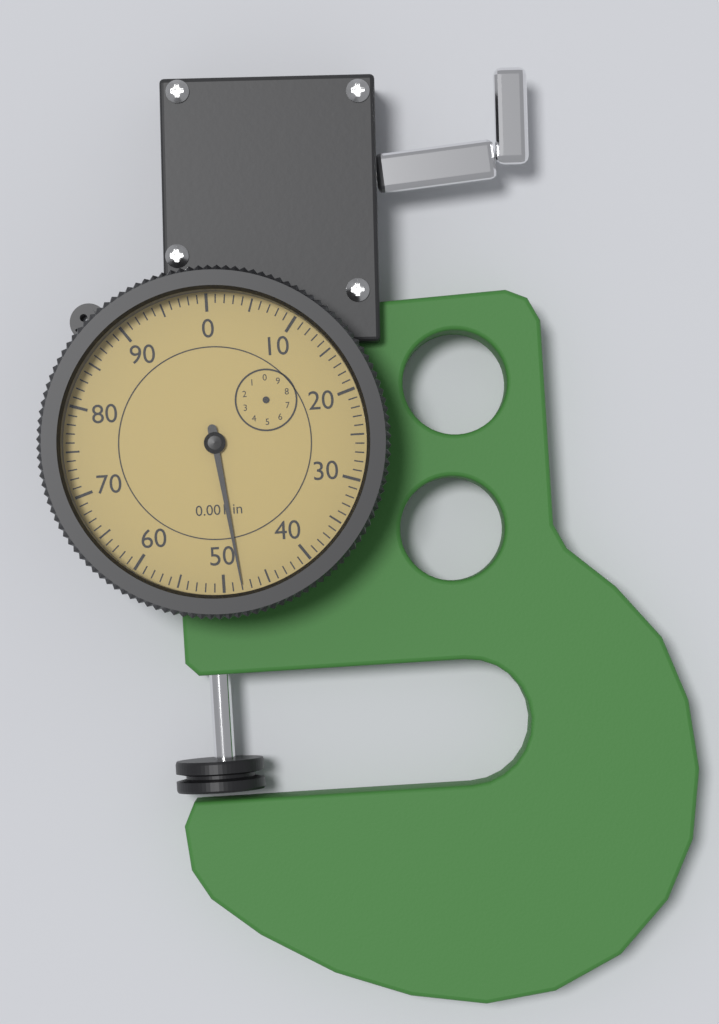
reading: 48 0.001 in
